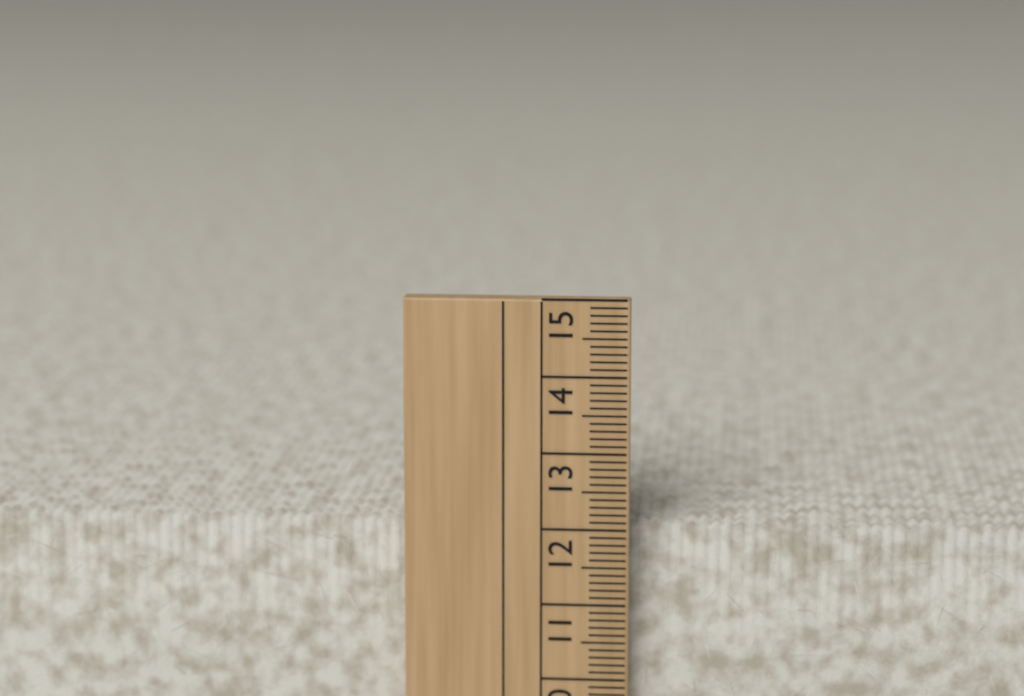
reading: 12.0 cm
